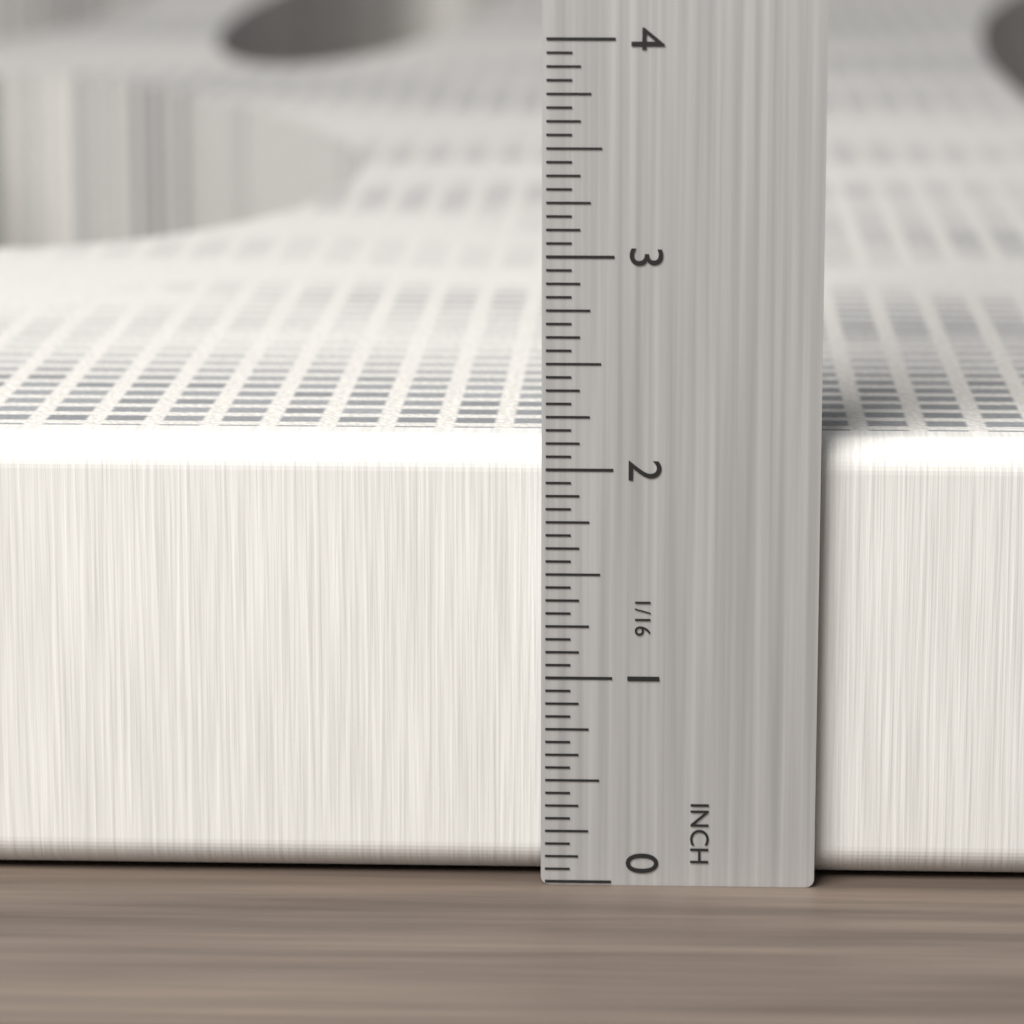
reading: 2.1250 in
